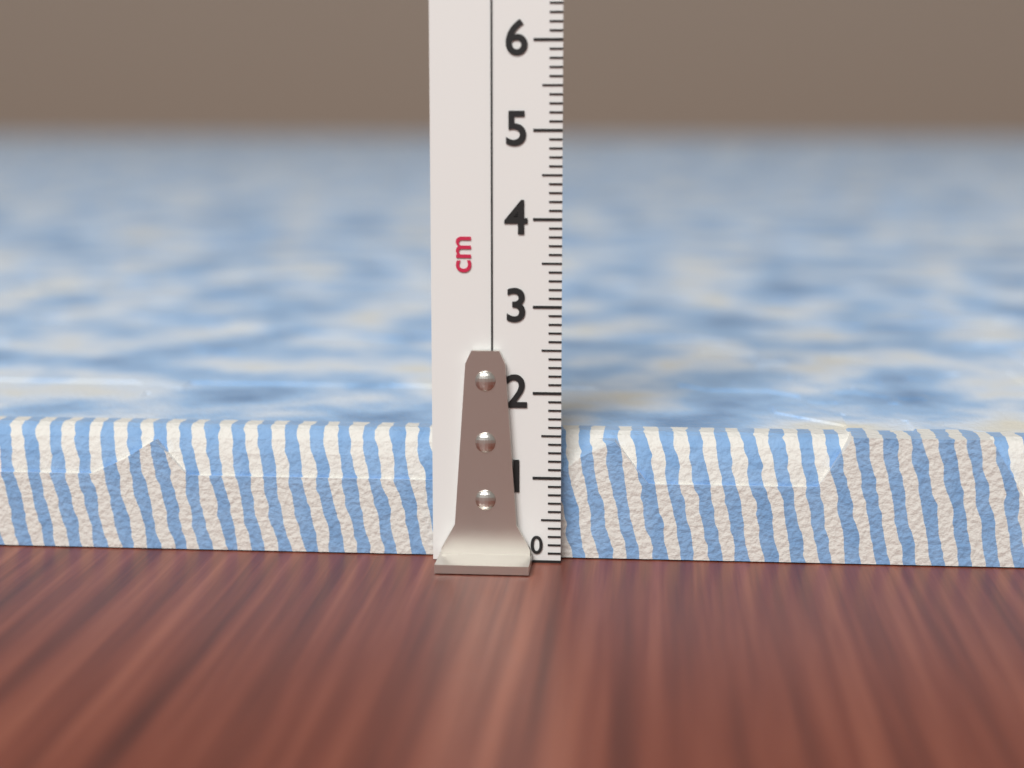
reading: 1.5 cm
